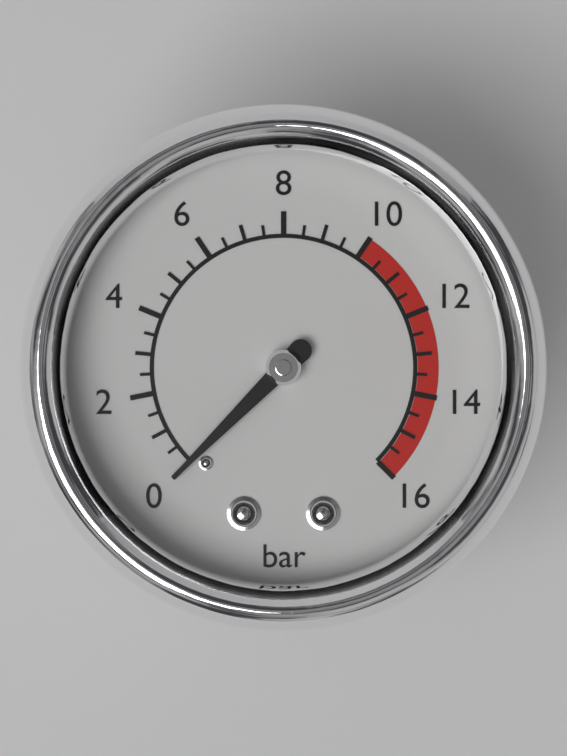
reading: 0.0 bar
